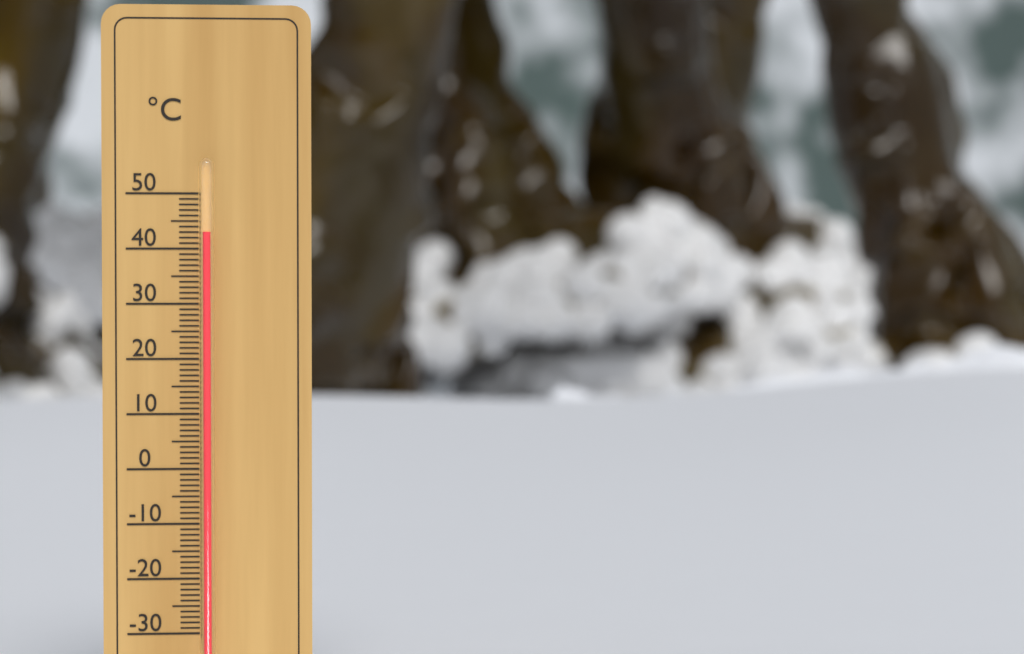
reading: 43 °C
